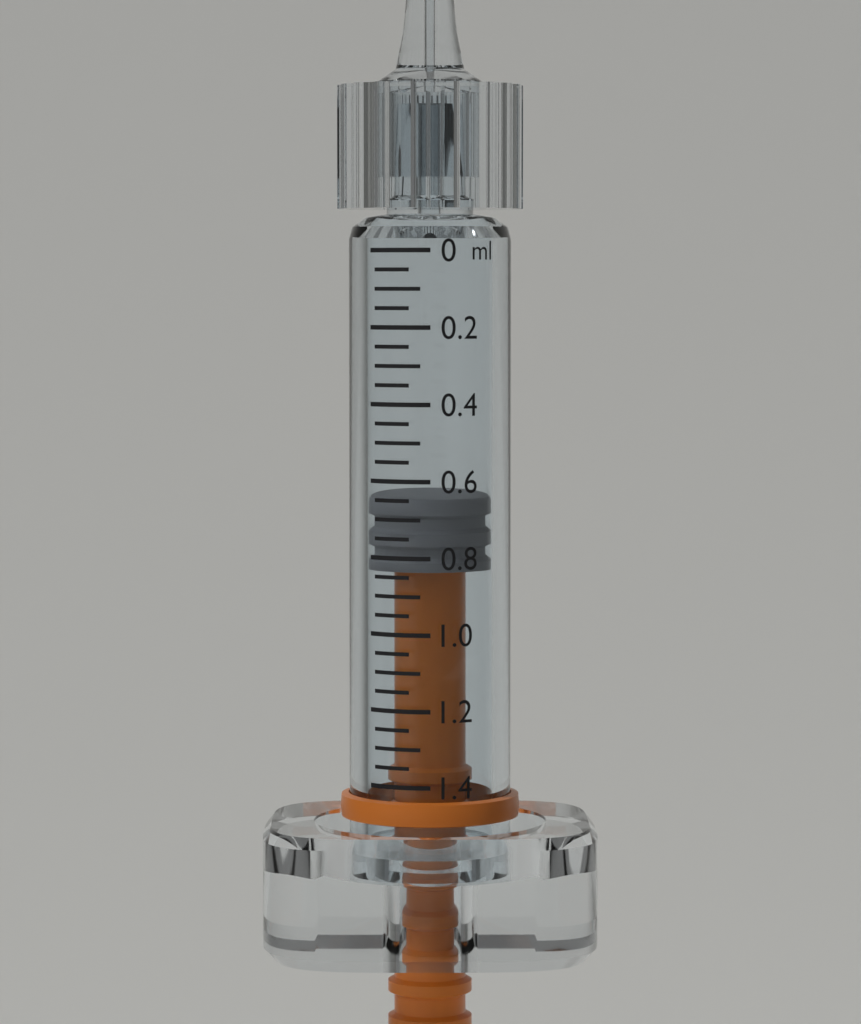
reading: 0.65 ml
